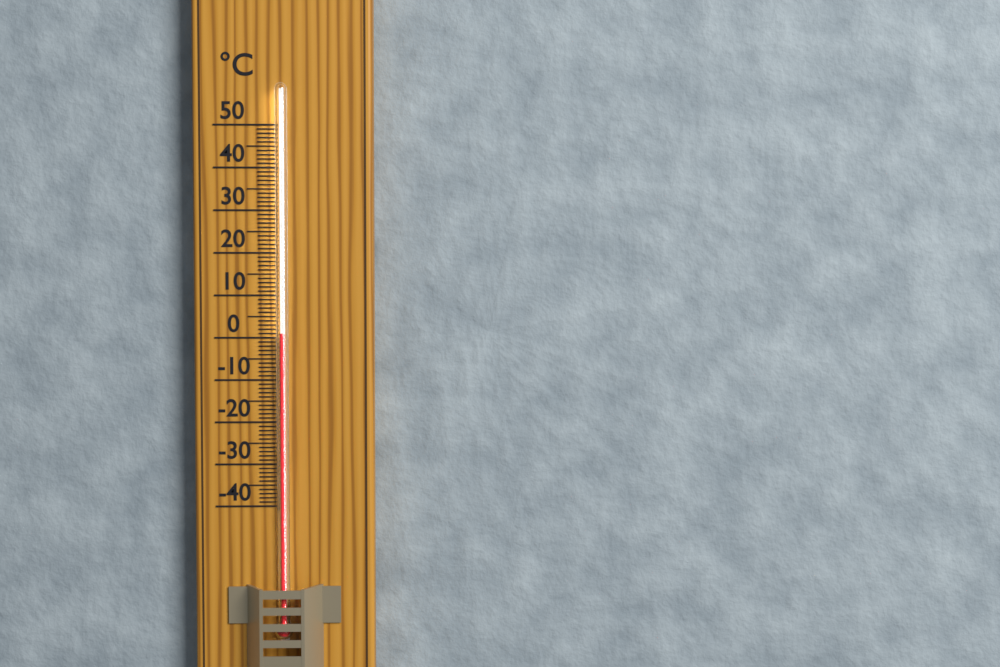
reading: 1 °C
